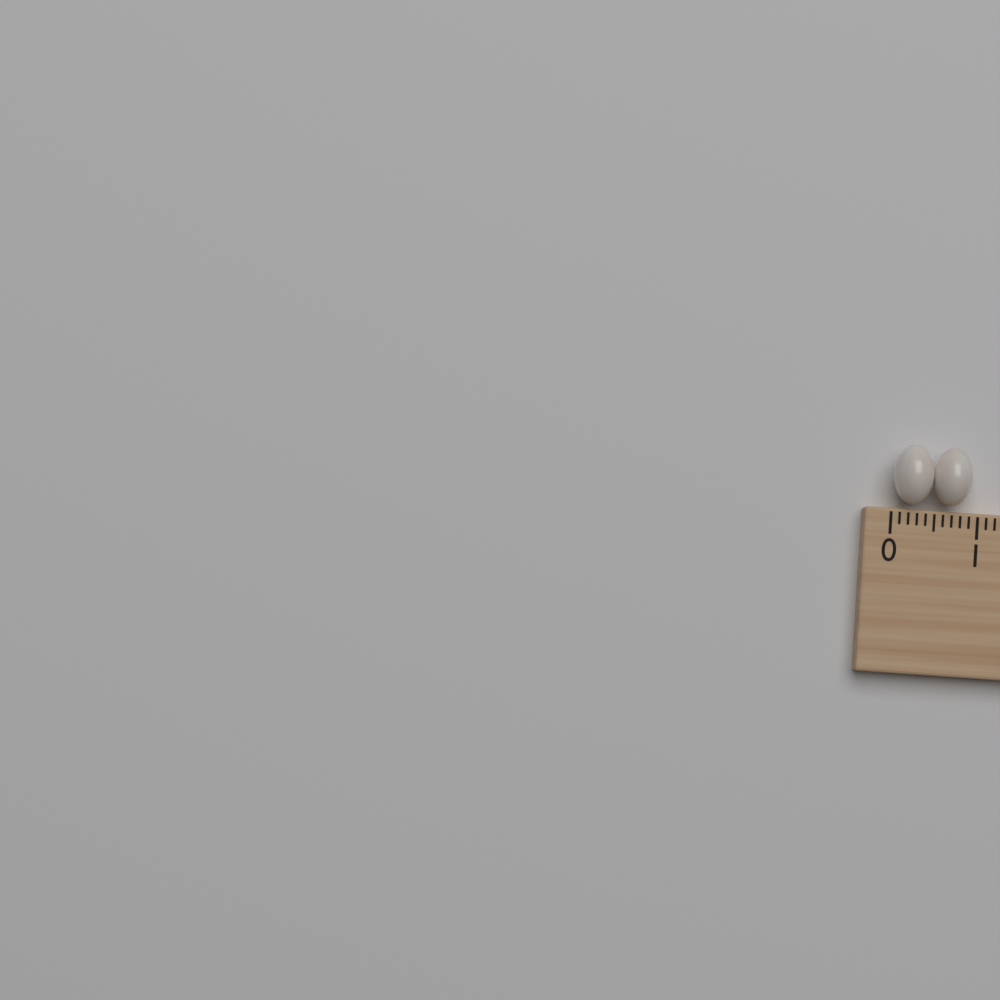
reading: 0.9 (no unit)
